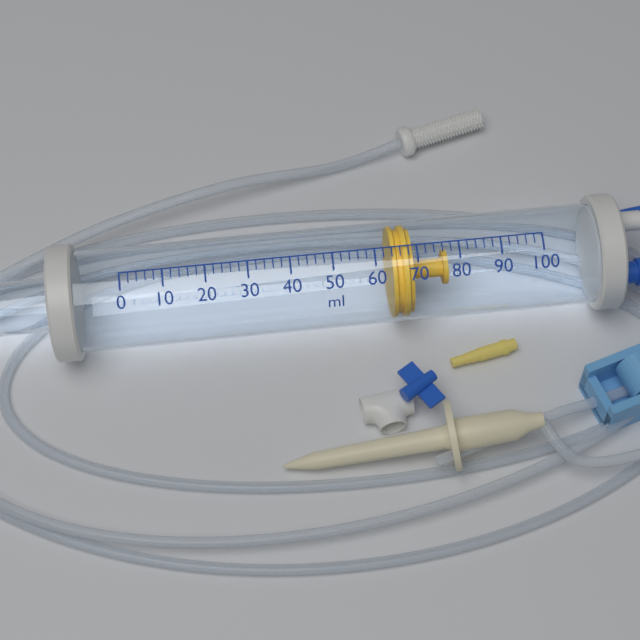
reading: 64 ml
